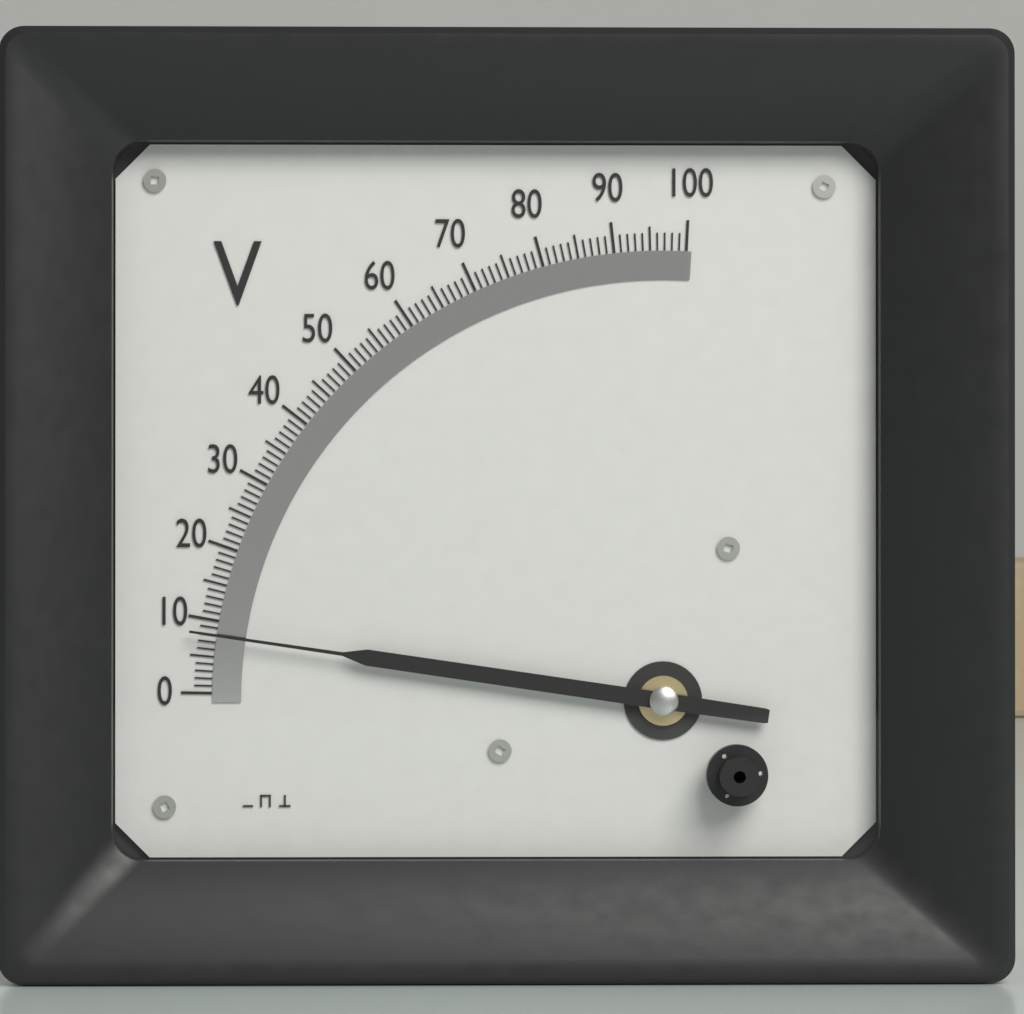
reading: 8 V
